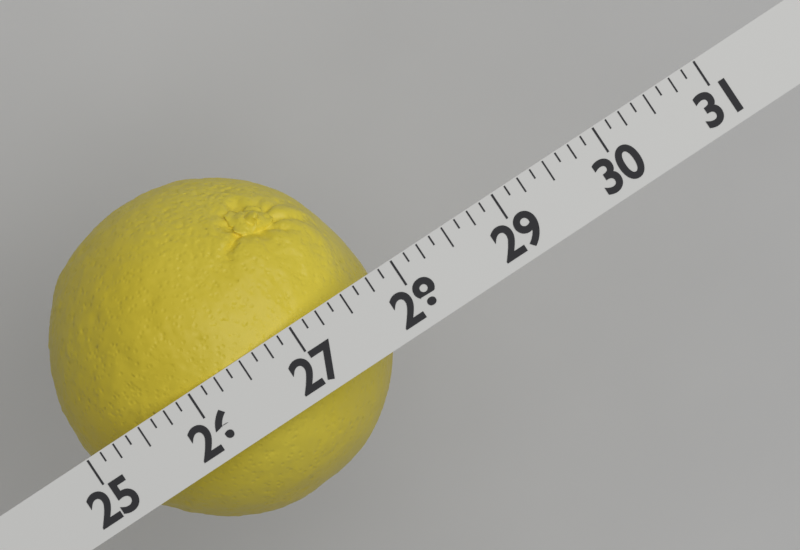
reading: 27.750 (no unit)
